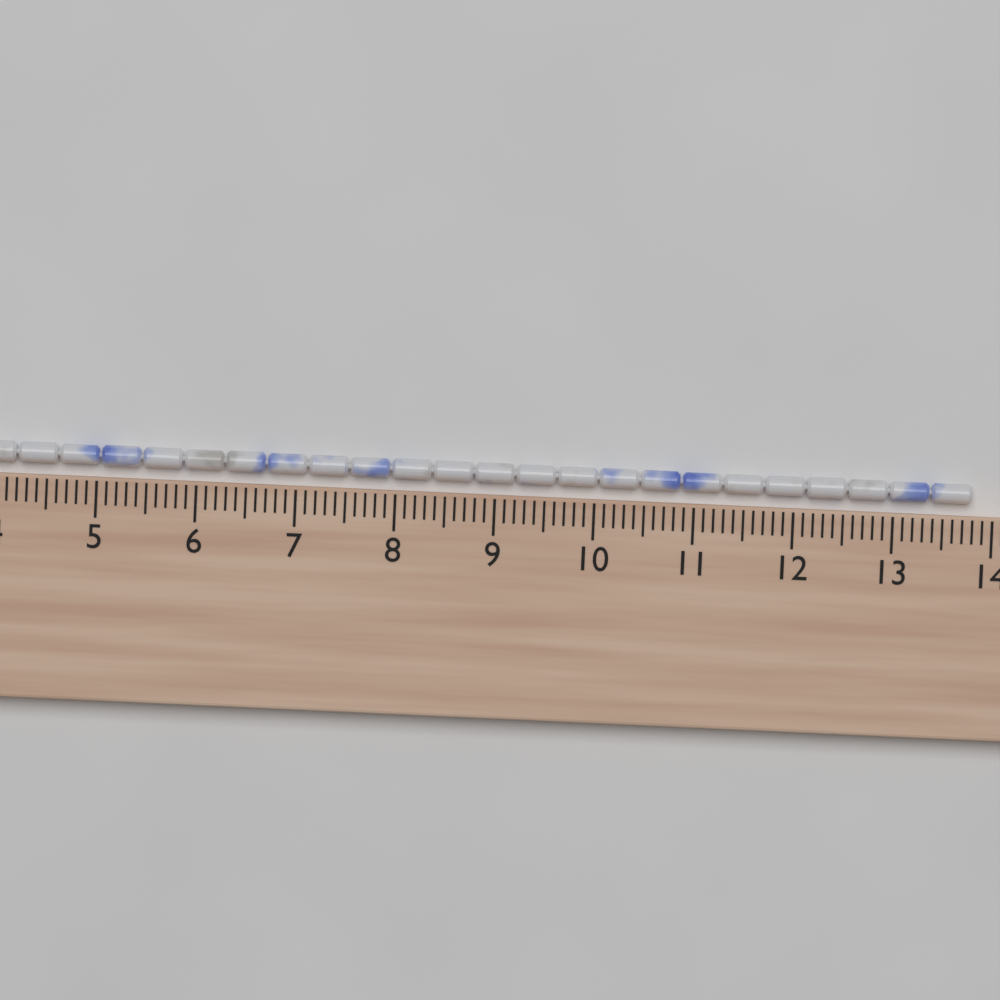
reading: 13.8 cm
